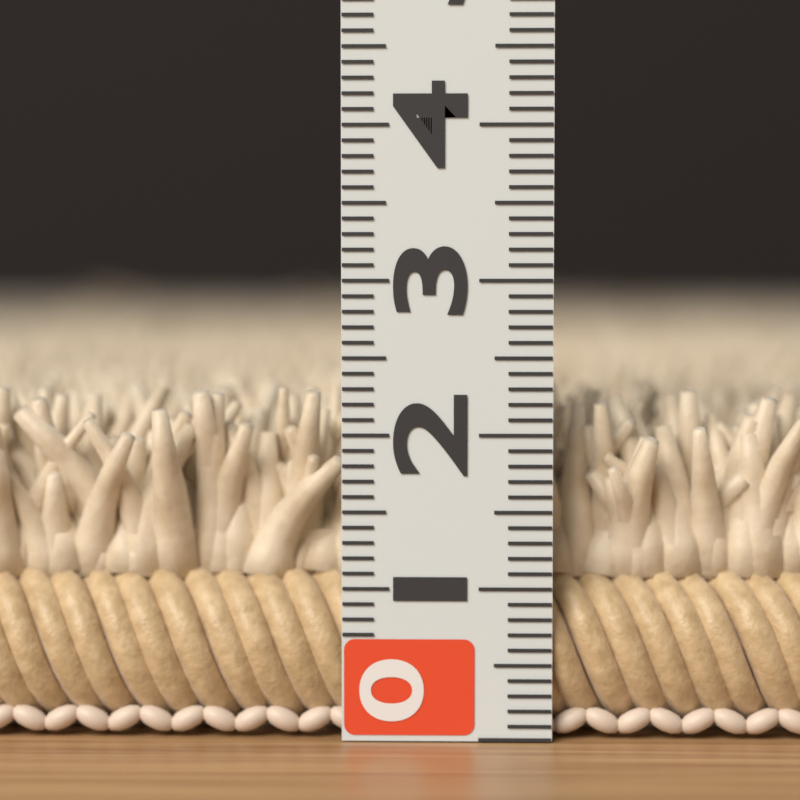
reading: 2.3 (no unit)
